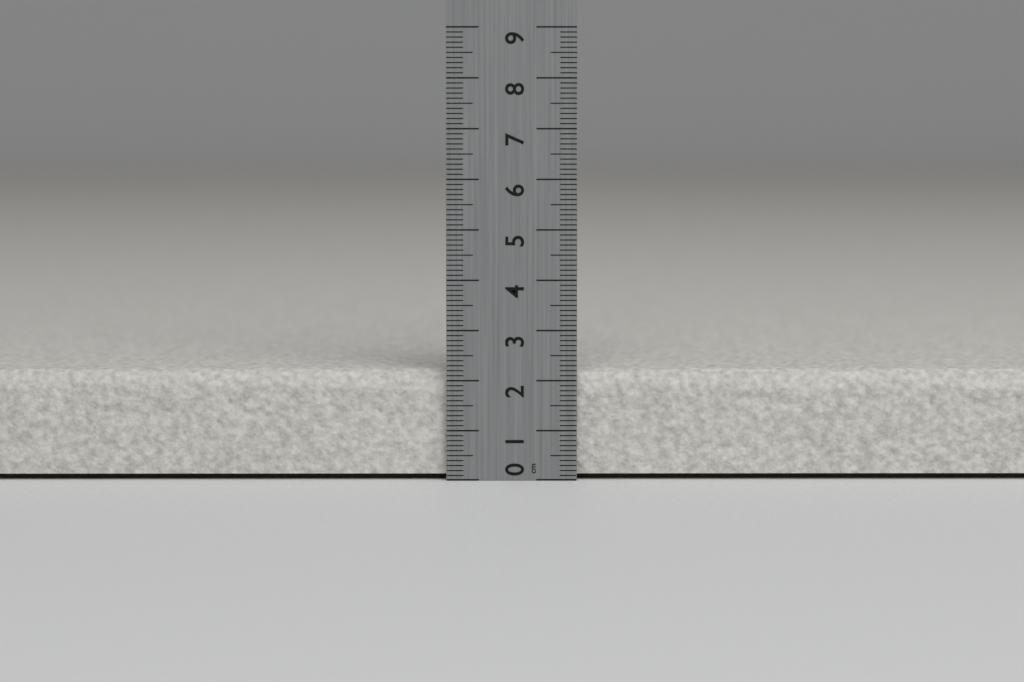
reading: 2.2 cm
